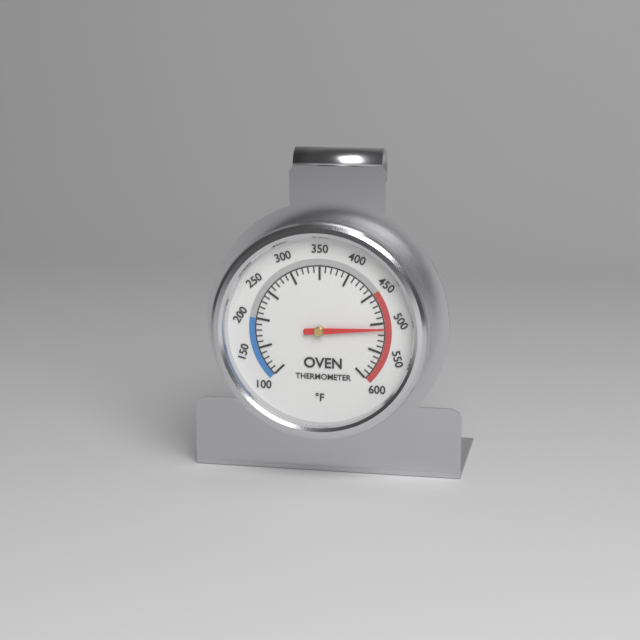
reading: 510 °F
